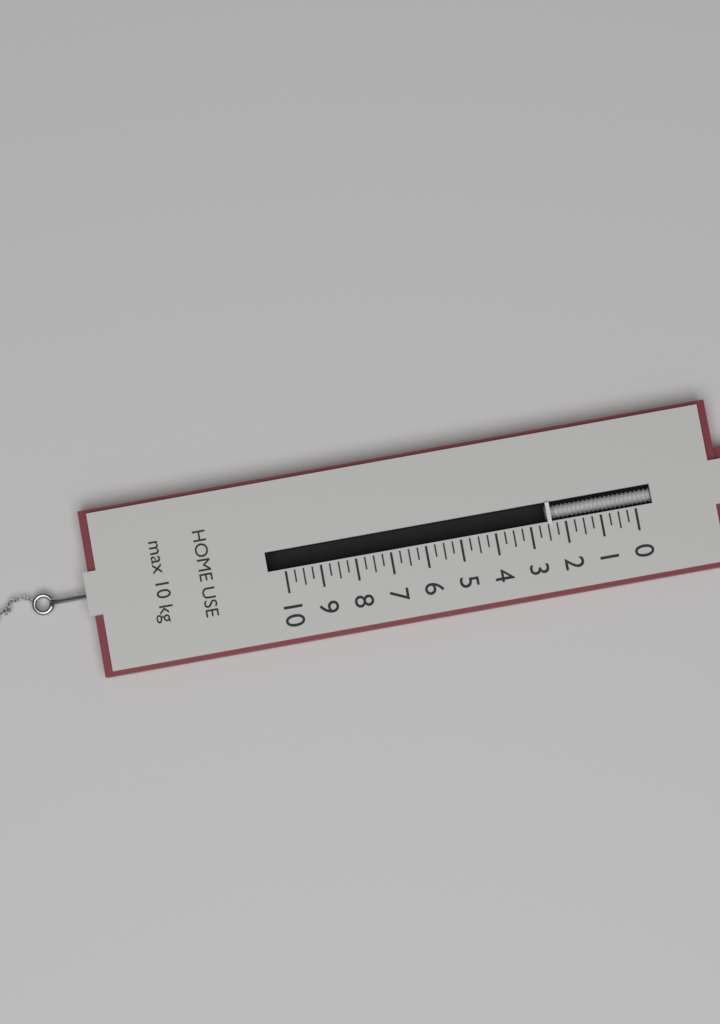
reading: 2.50 kg
